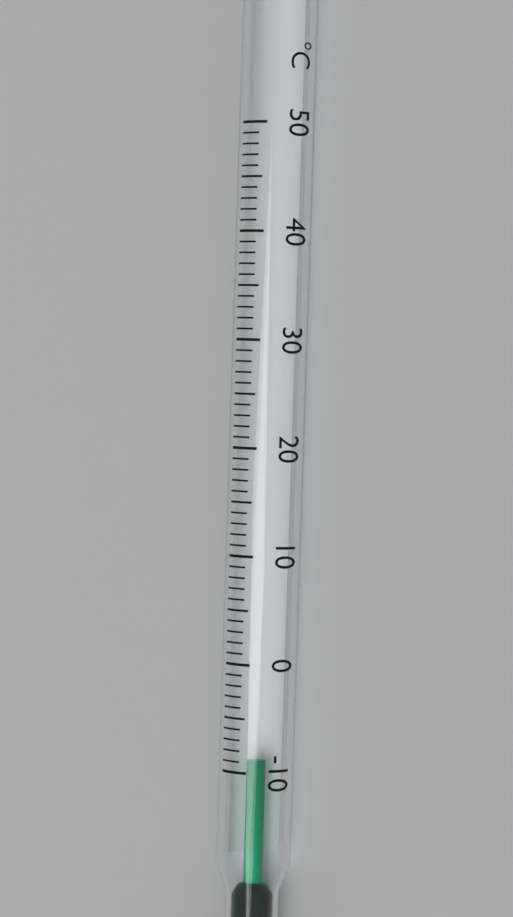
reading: -9 °C
